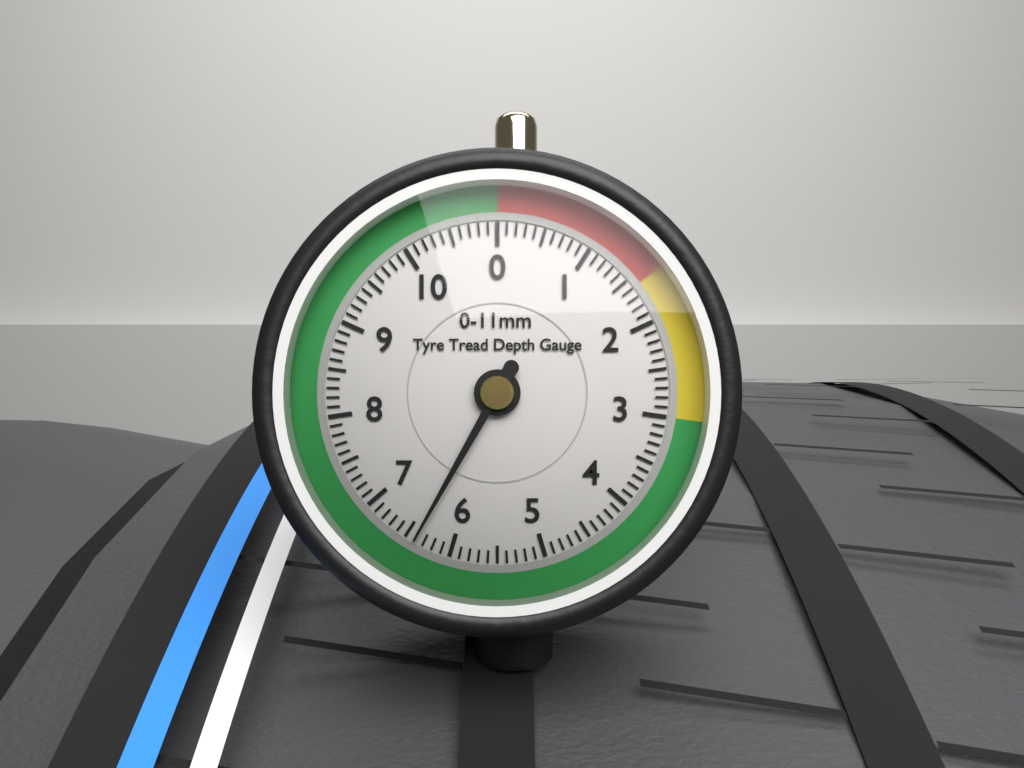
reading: 6.4 mm
